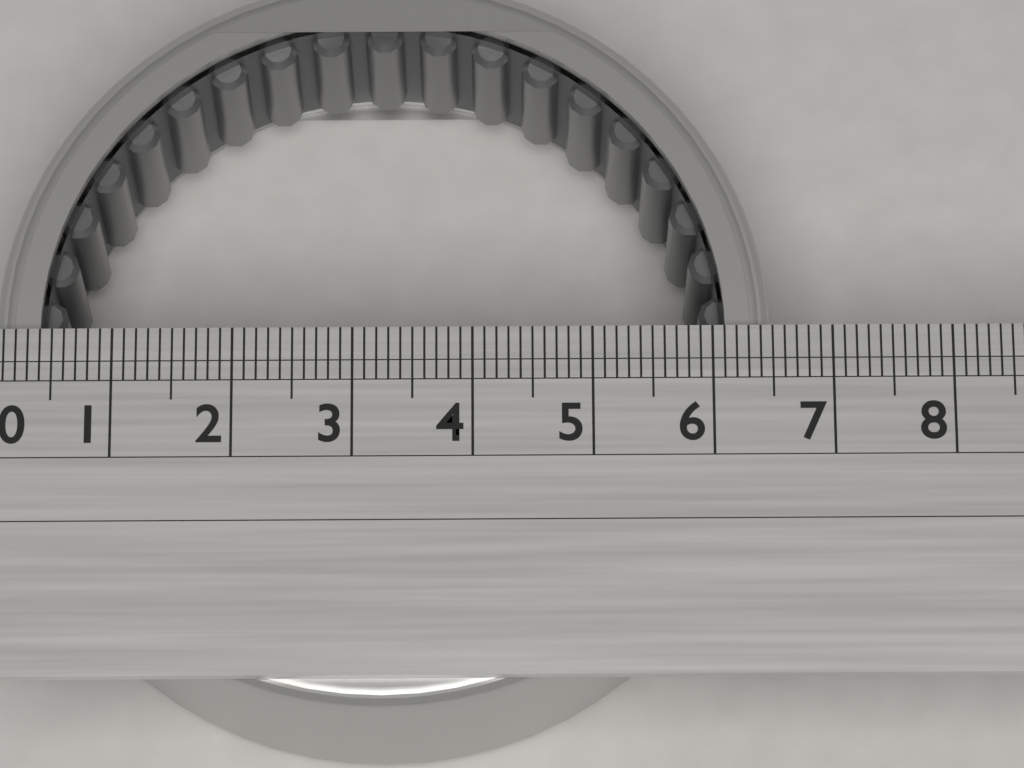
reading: 6.5 (no unit)
